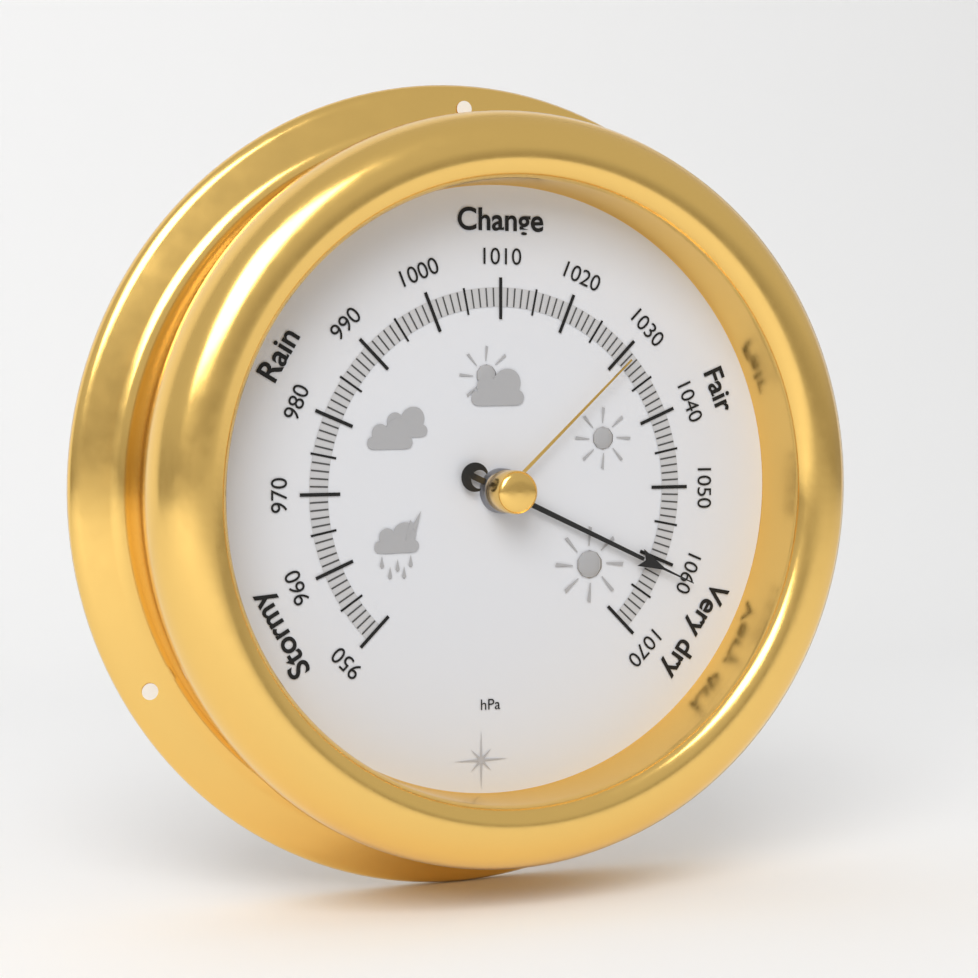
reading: 1061 hPa
